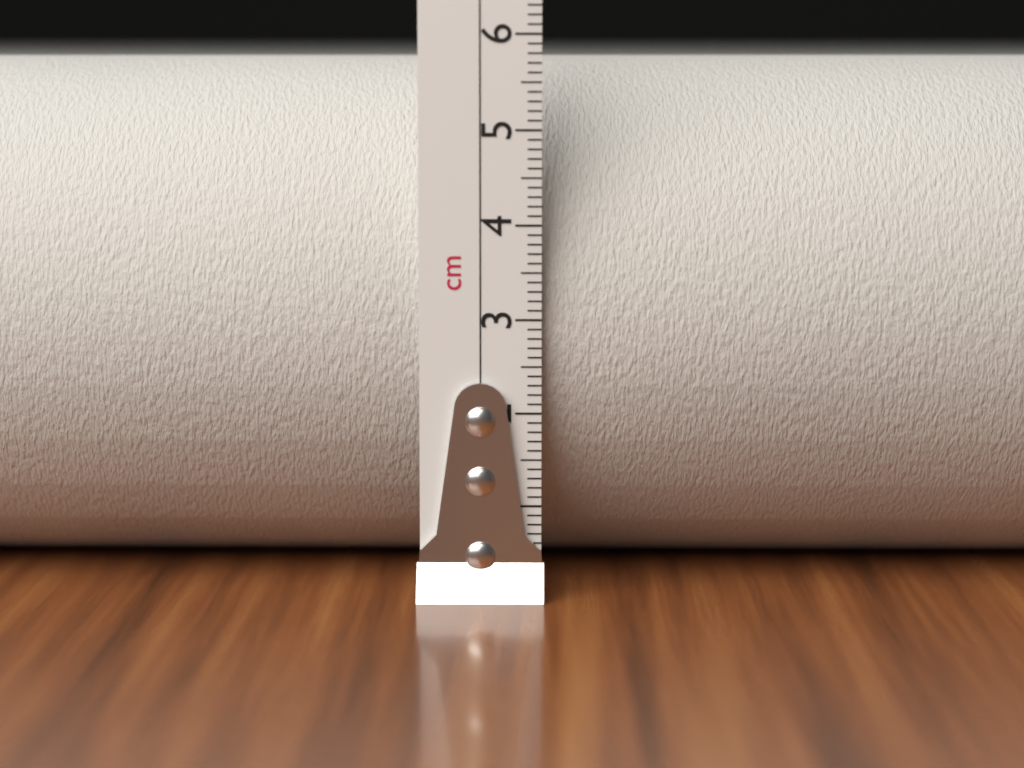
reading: 5.8 cm
